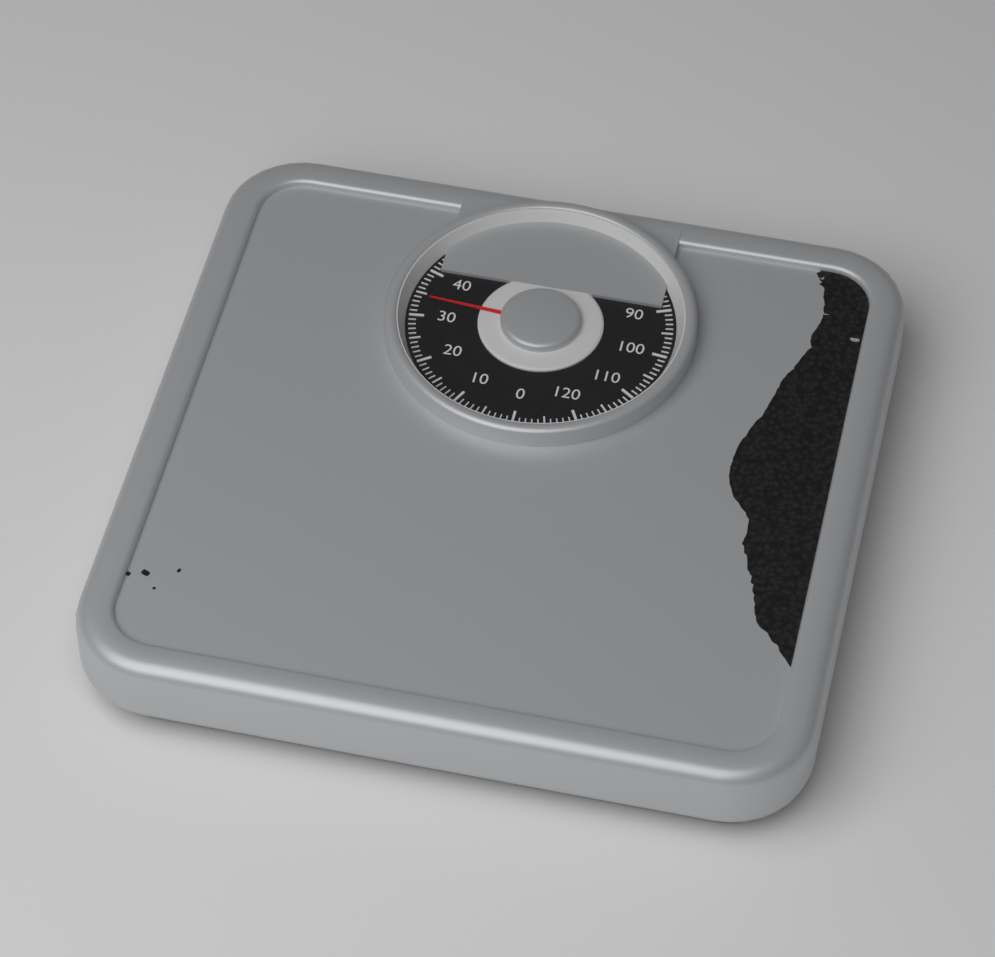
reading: 34 kg
